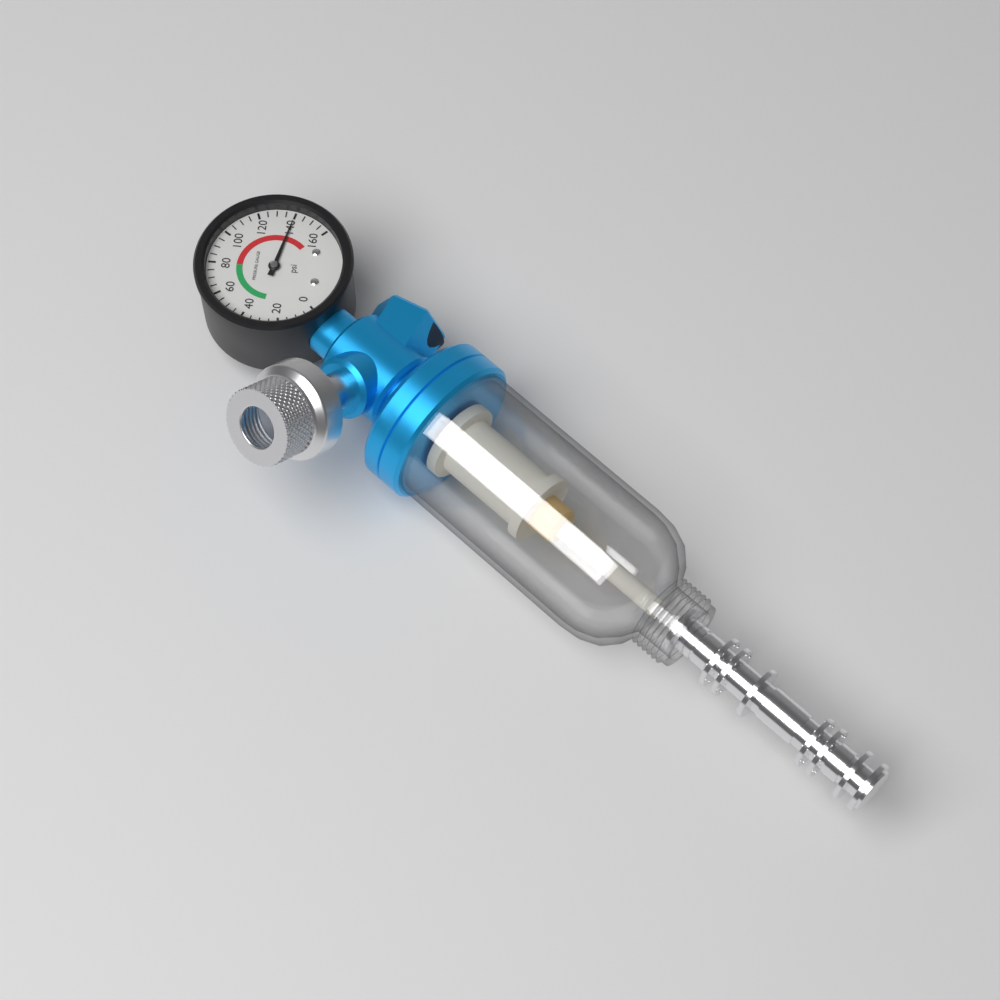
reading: 140 psi
